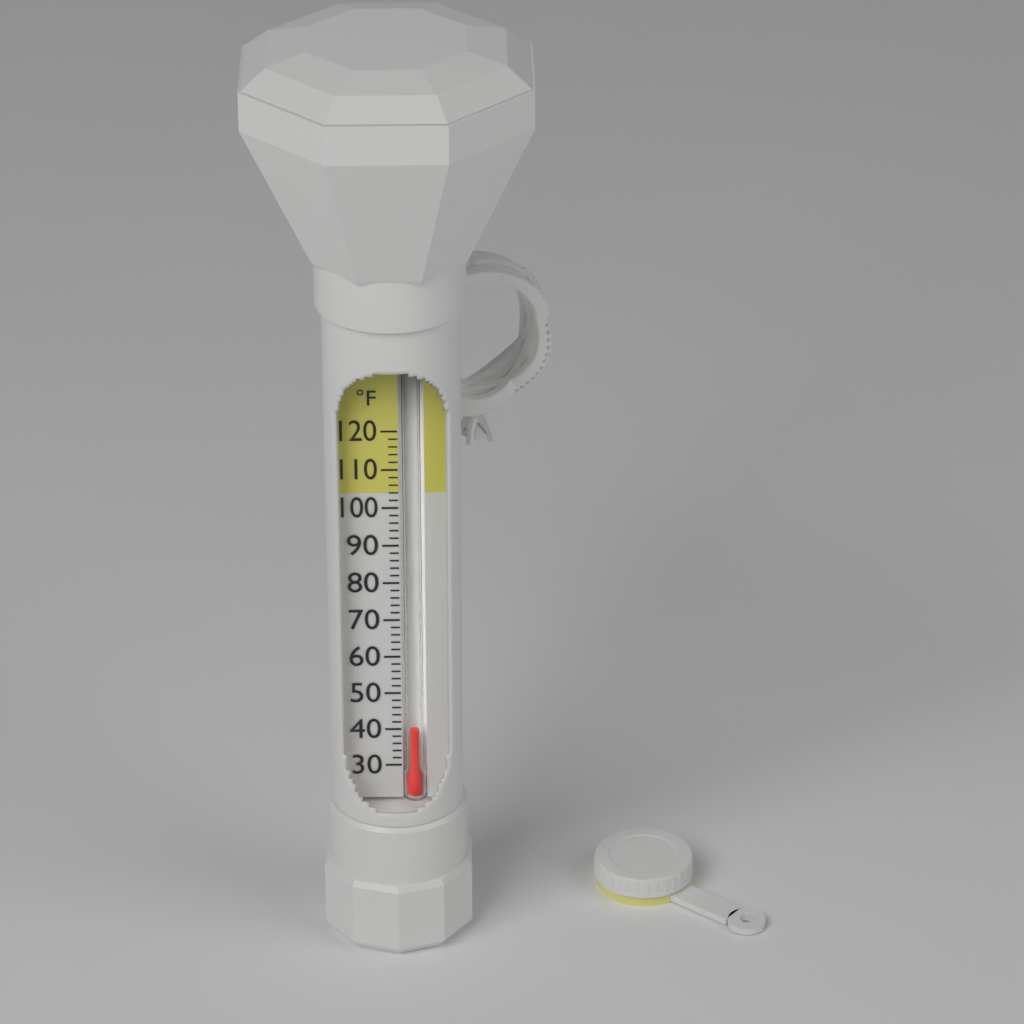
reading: 40 °F
